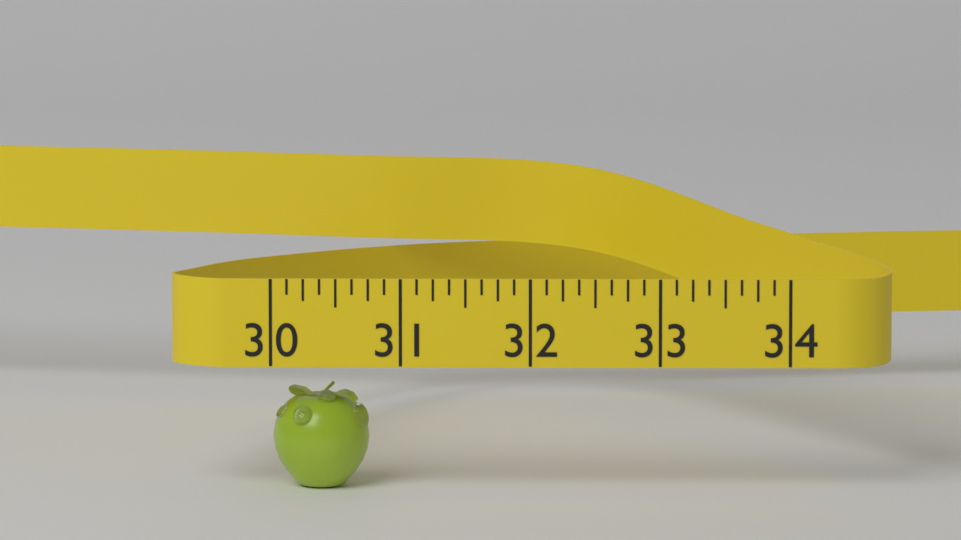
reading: 30.750 (no unit)
